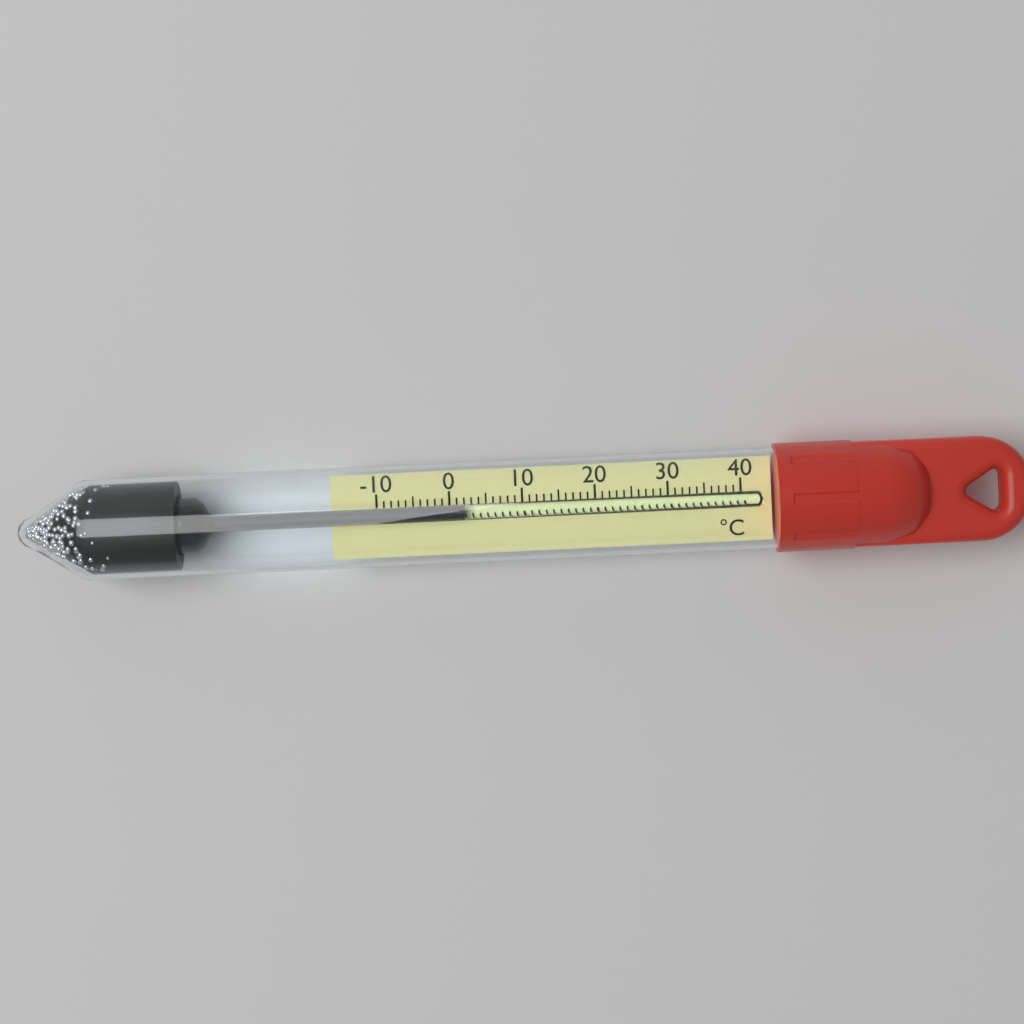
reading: 2 °C
